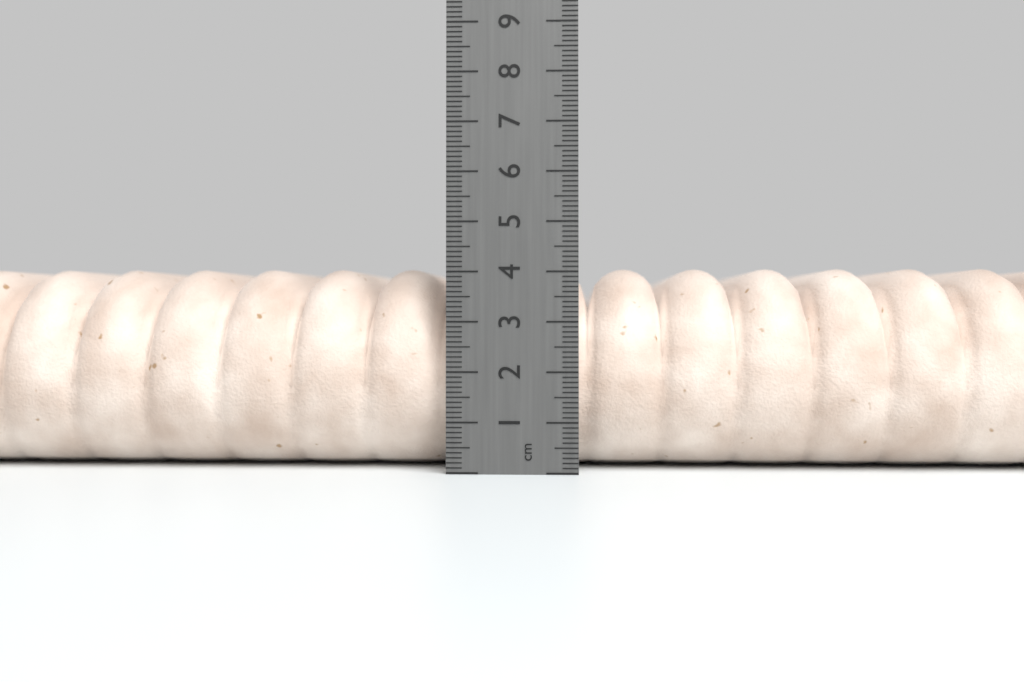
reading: 4.1 cm
